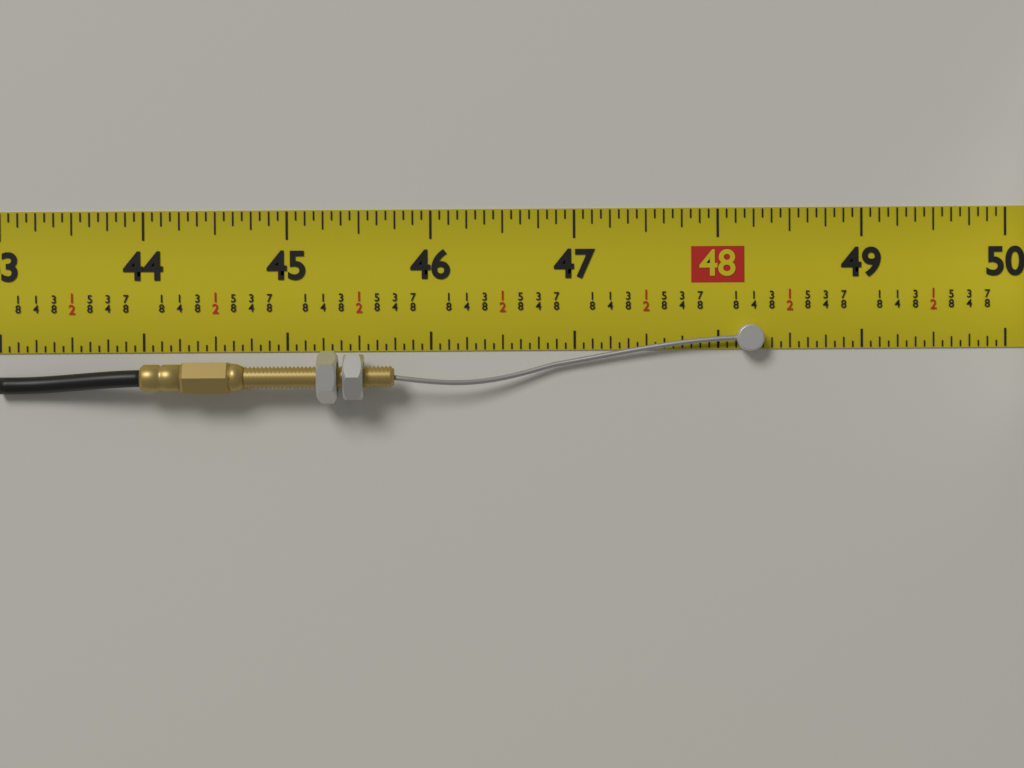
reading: 48.3125 in
